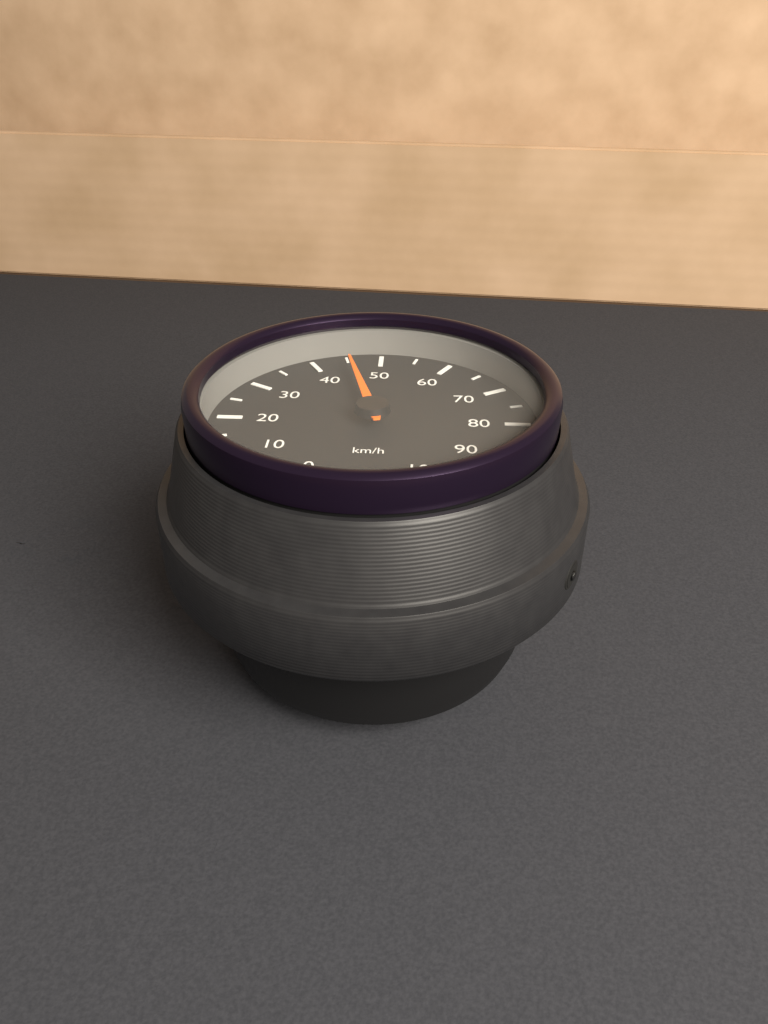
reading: 45 km/h
